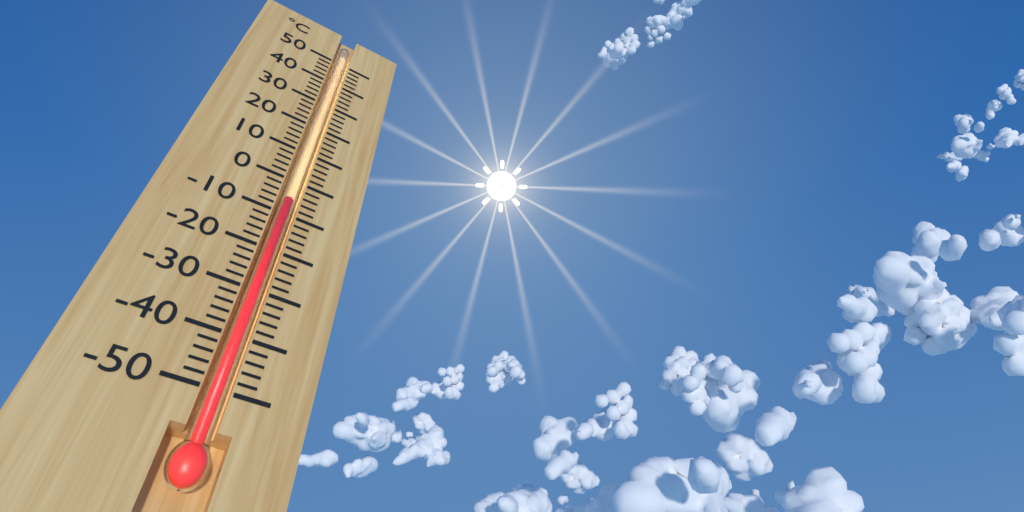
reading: -6 °C
